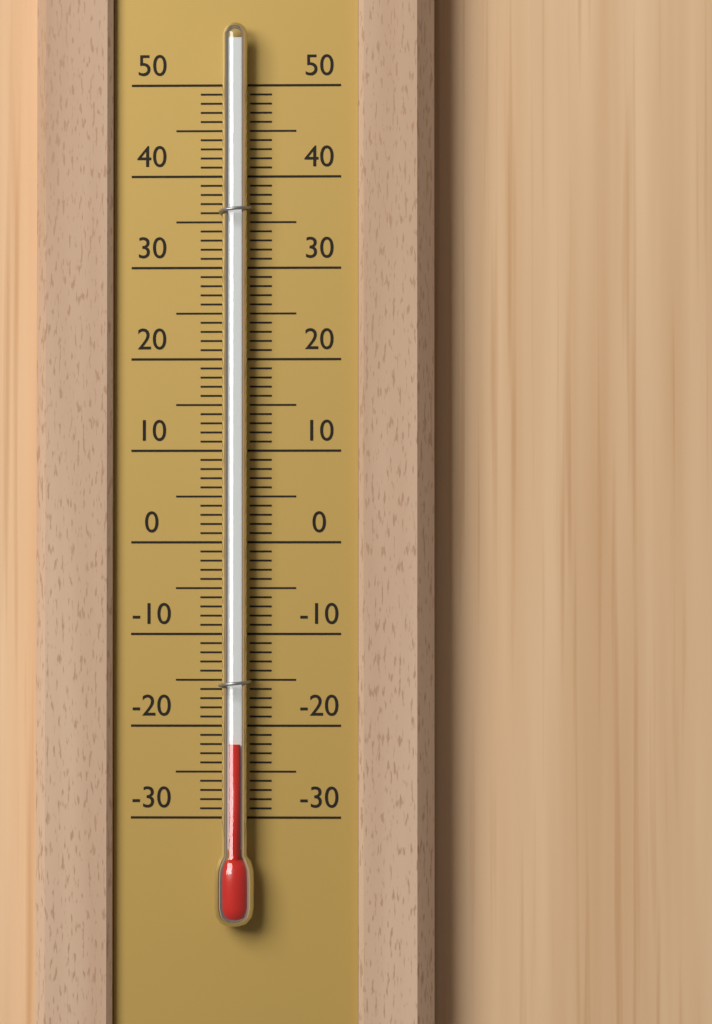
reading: -22 (no unit)
